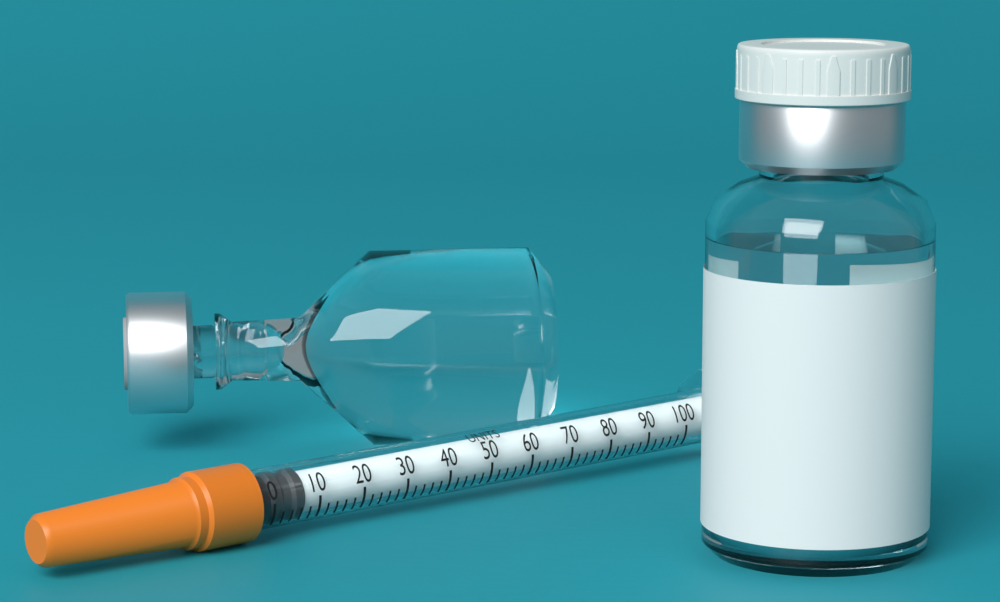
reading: 0 units
